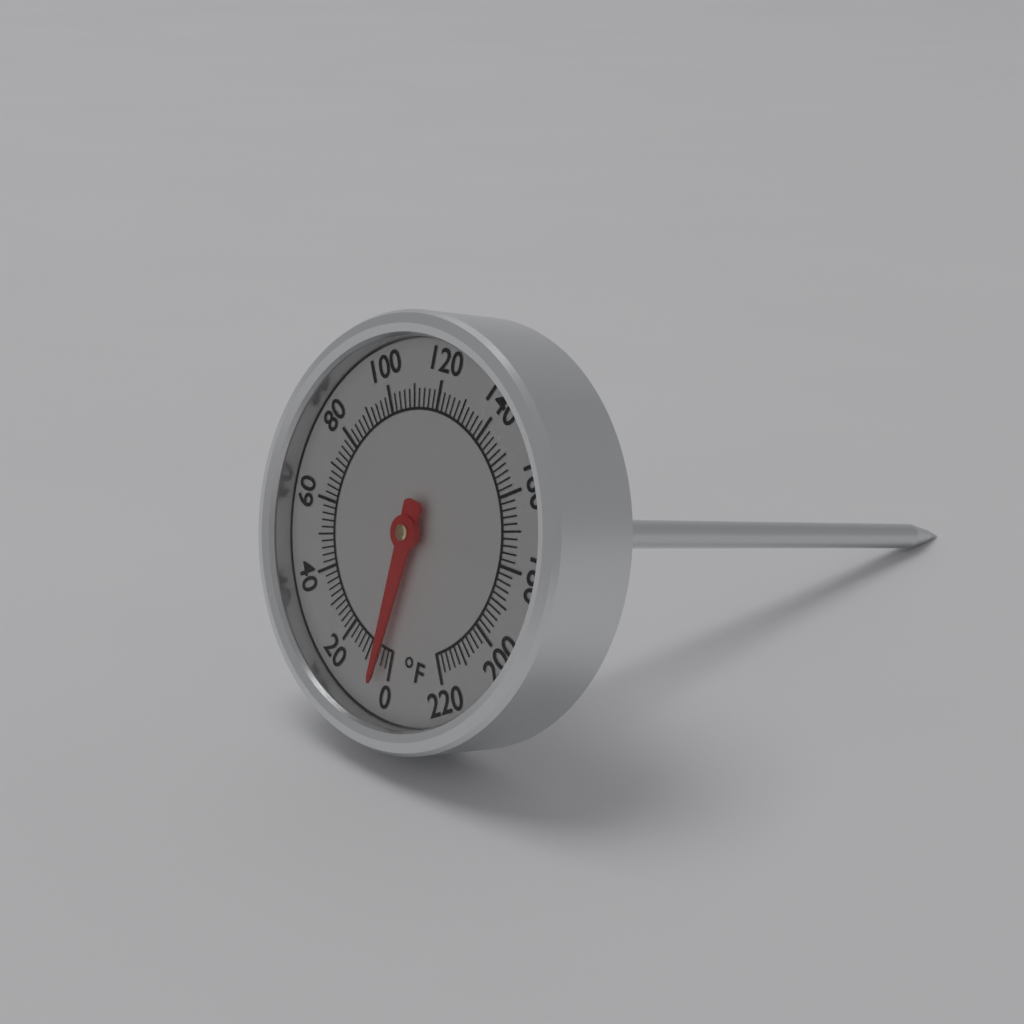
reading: 4 °F
